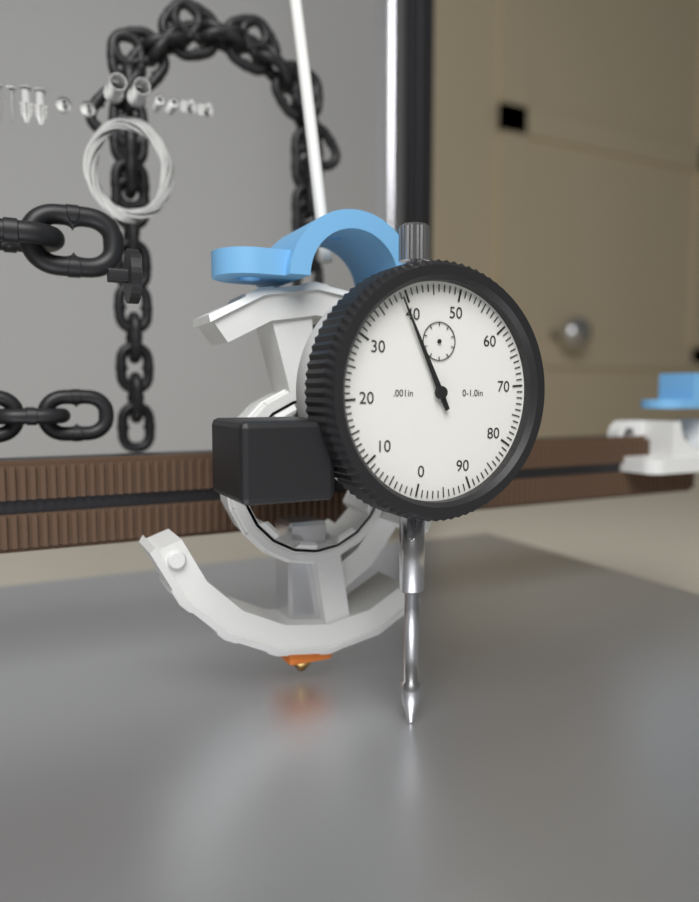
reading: 0.039 in
